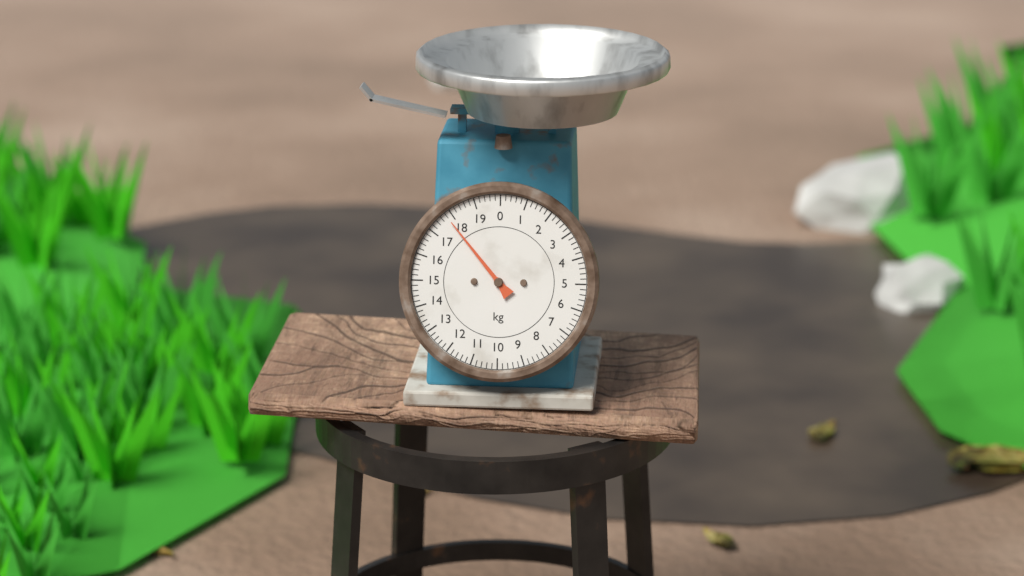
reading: 17.8 kg
